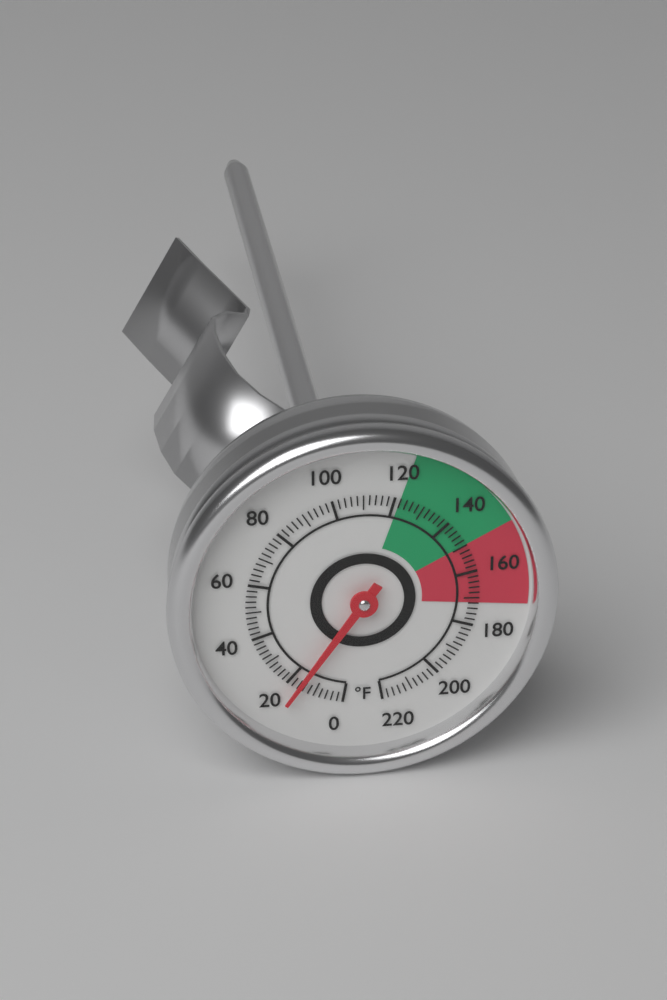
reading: 16 °F
